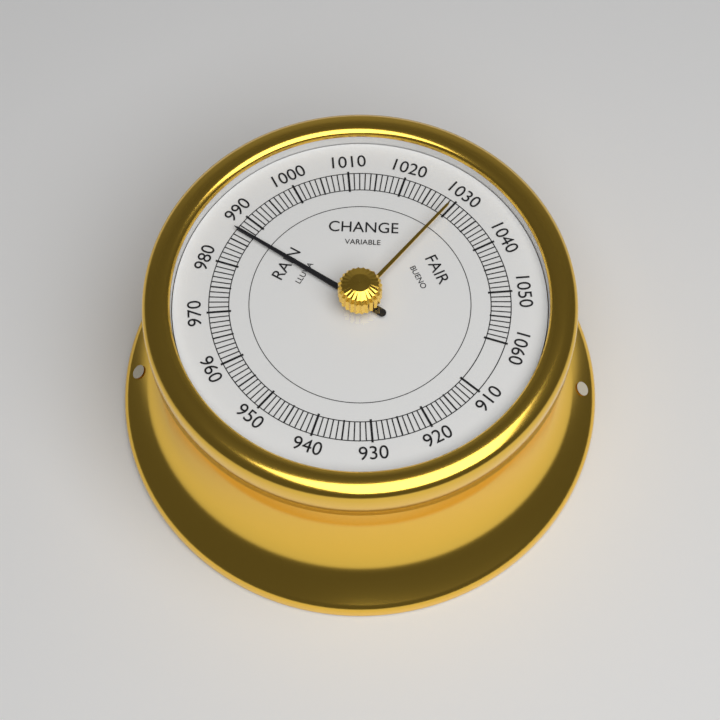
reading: 987 (no unit)
